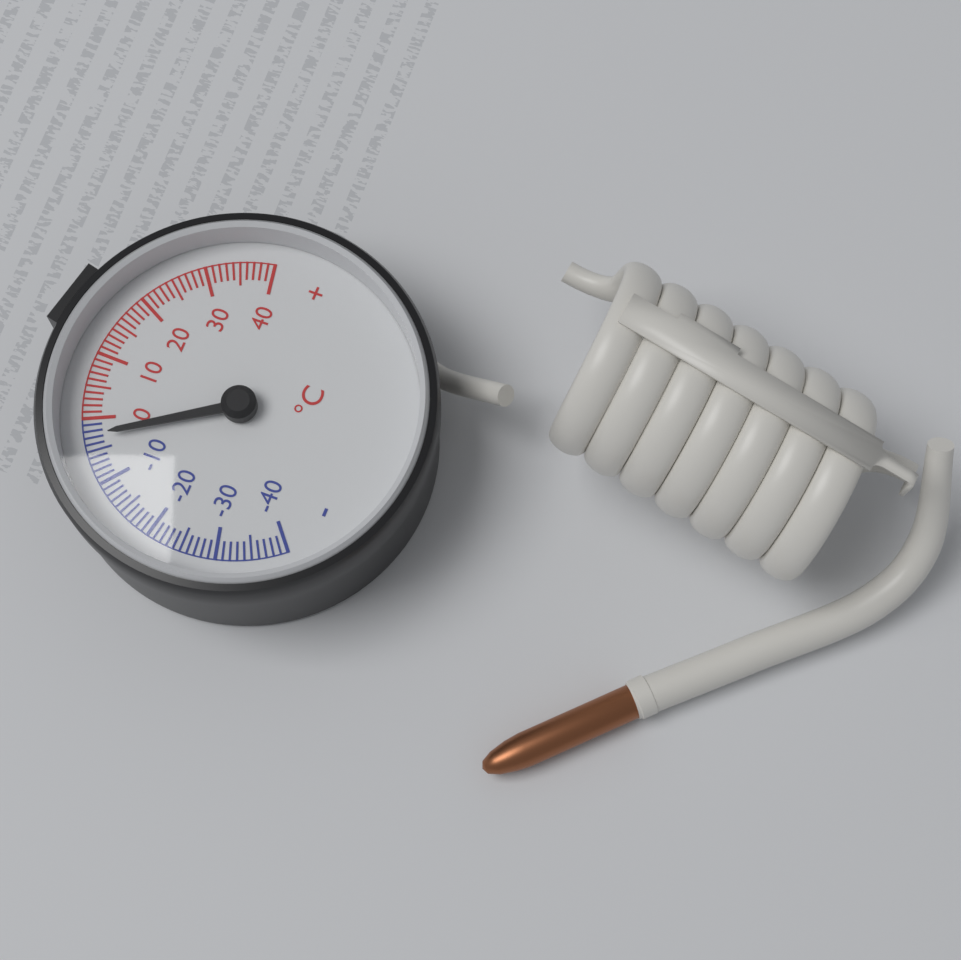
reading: -3 °C
